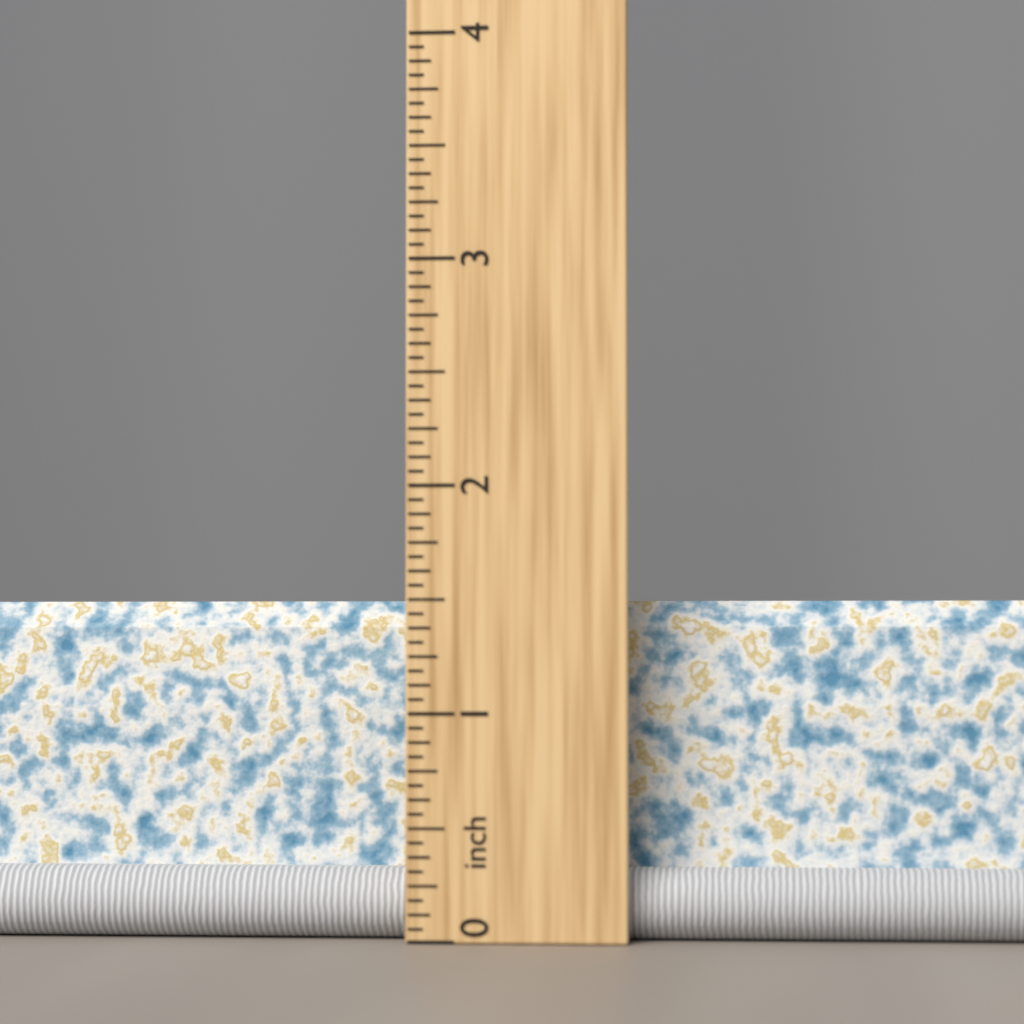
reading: 1.5000 inch
